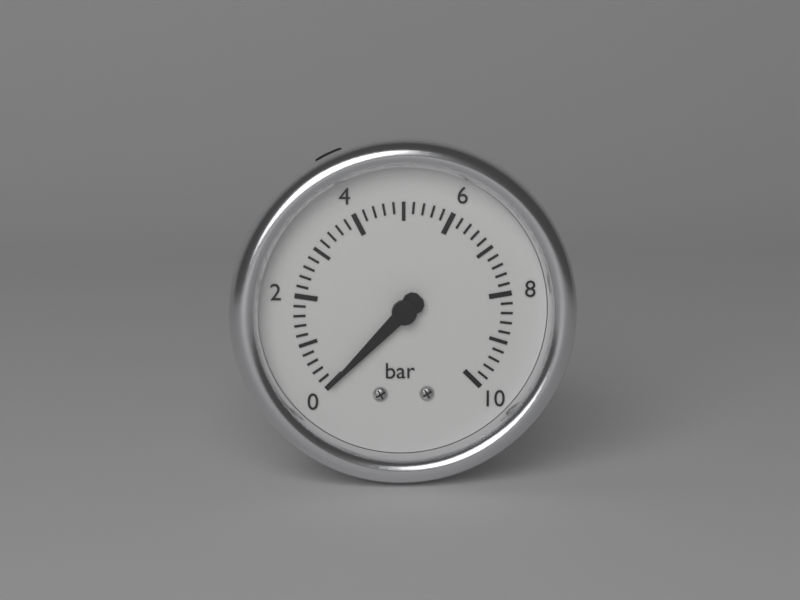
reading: 0.0 bar
